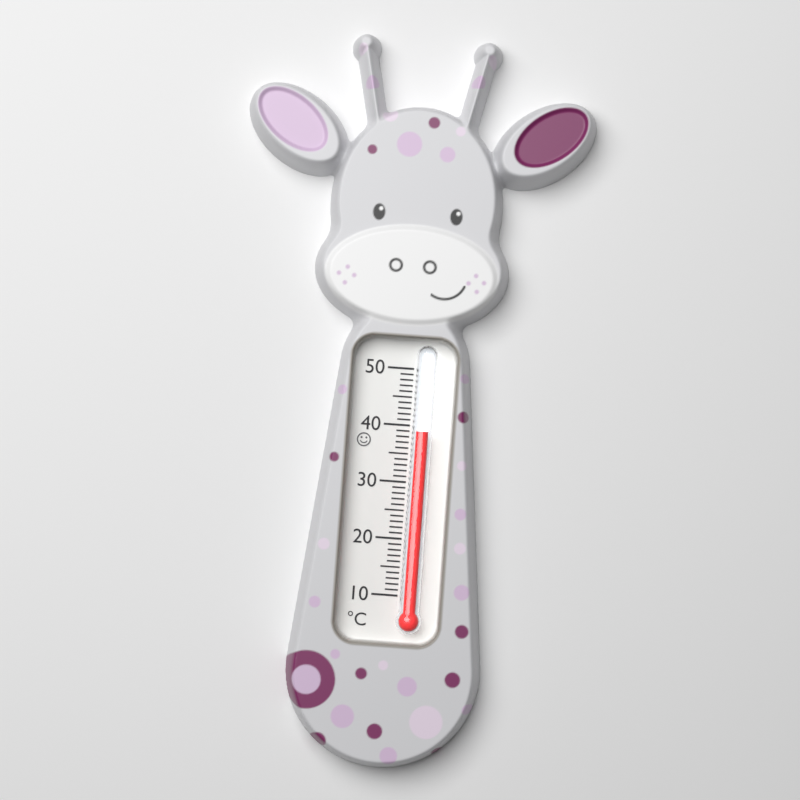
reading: 39 °C
